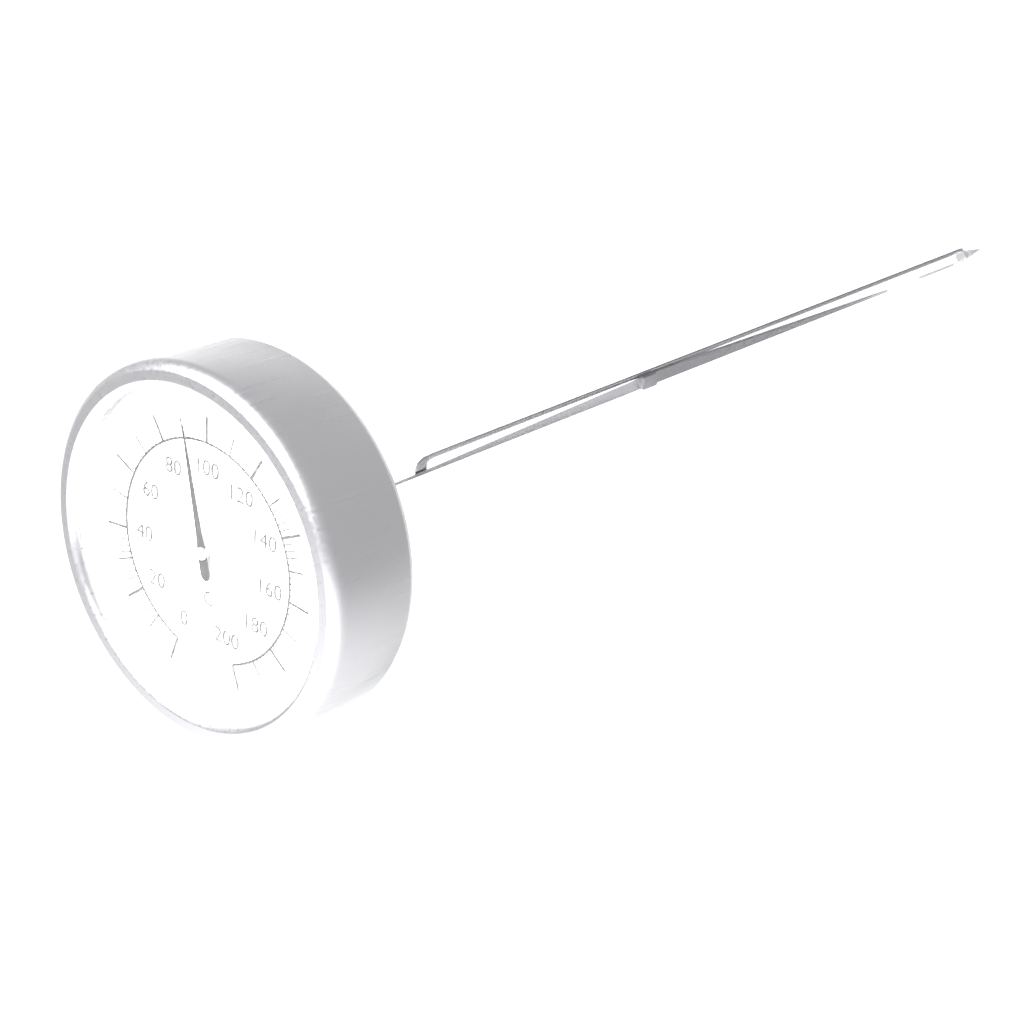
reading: 92 °C
